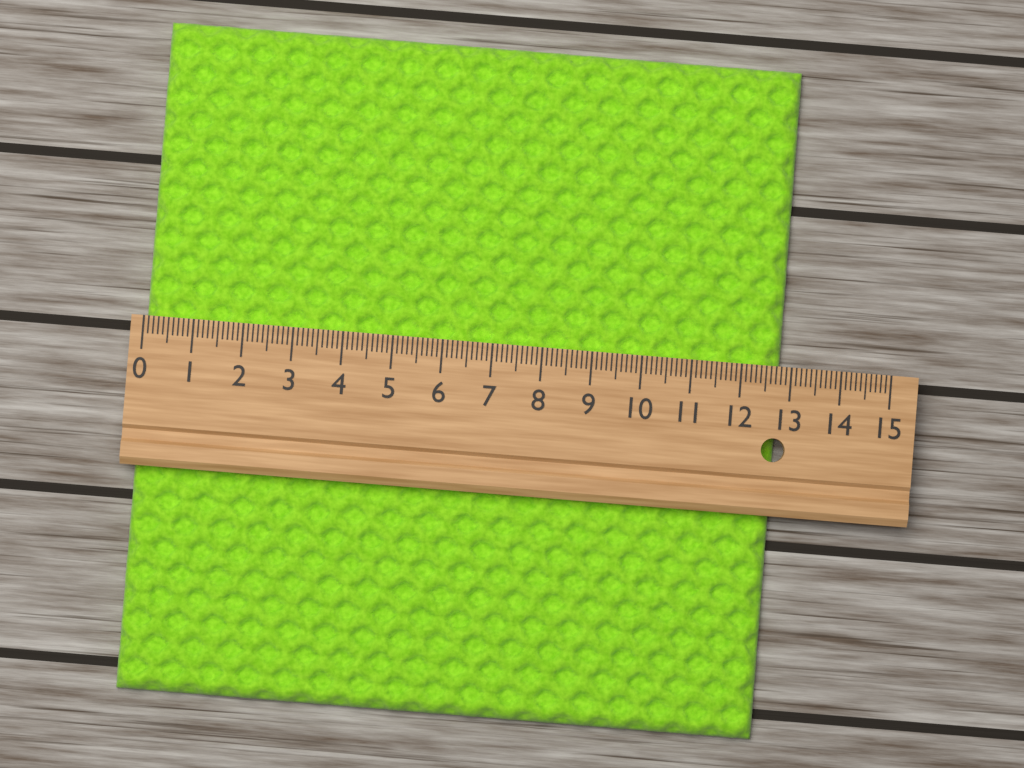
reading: 12.8 (no unit)
